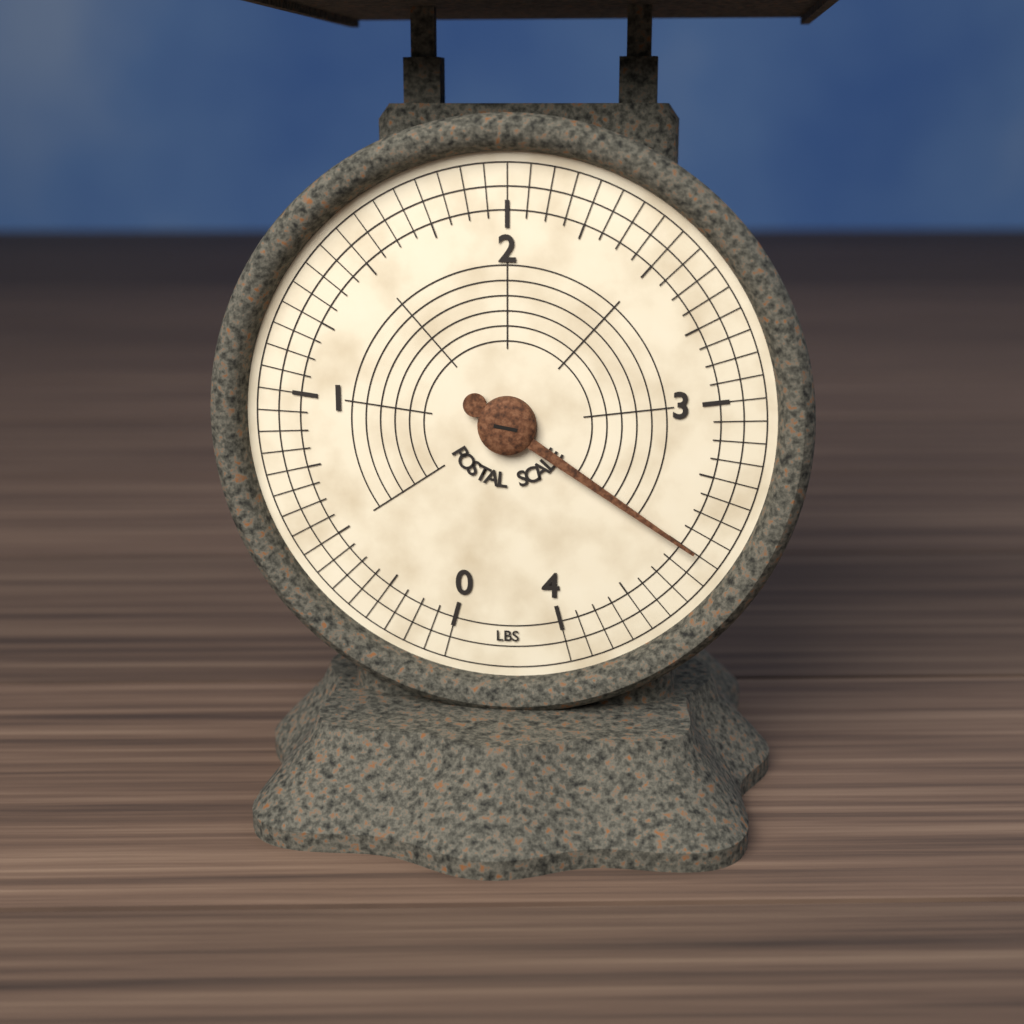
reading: 3.5000 lbs
